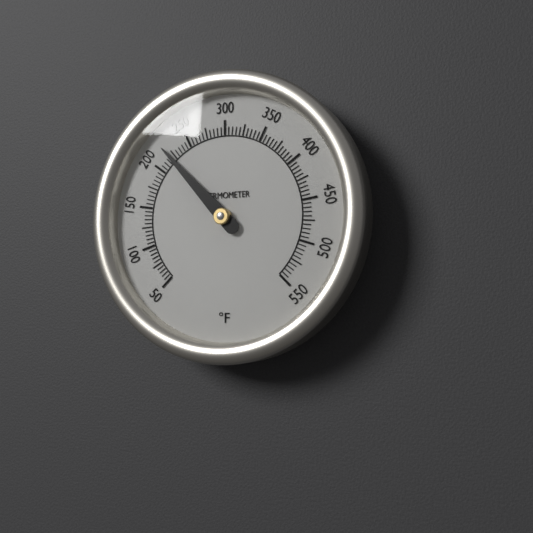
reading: 220 °F
